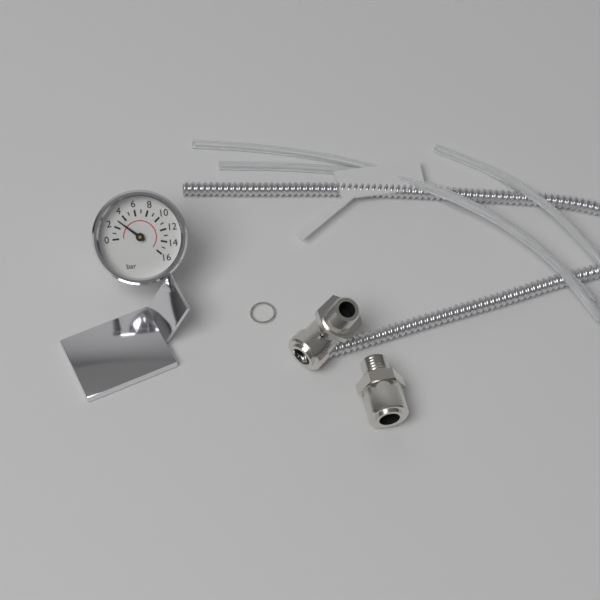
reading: 3 bar
